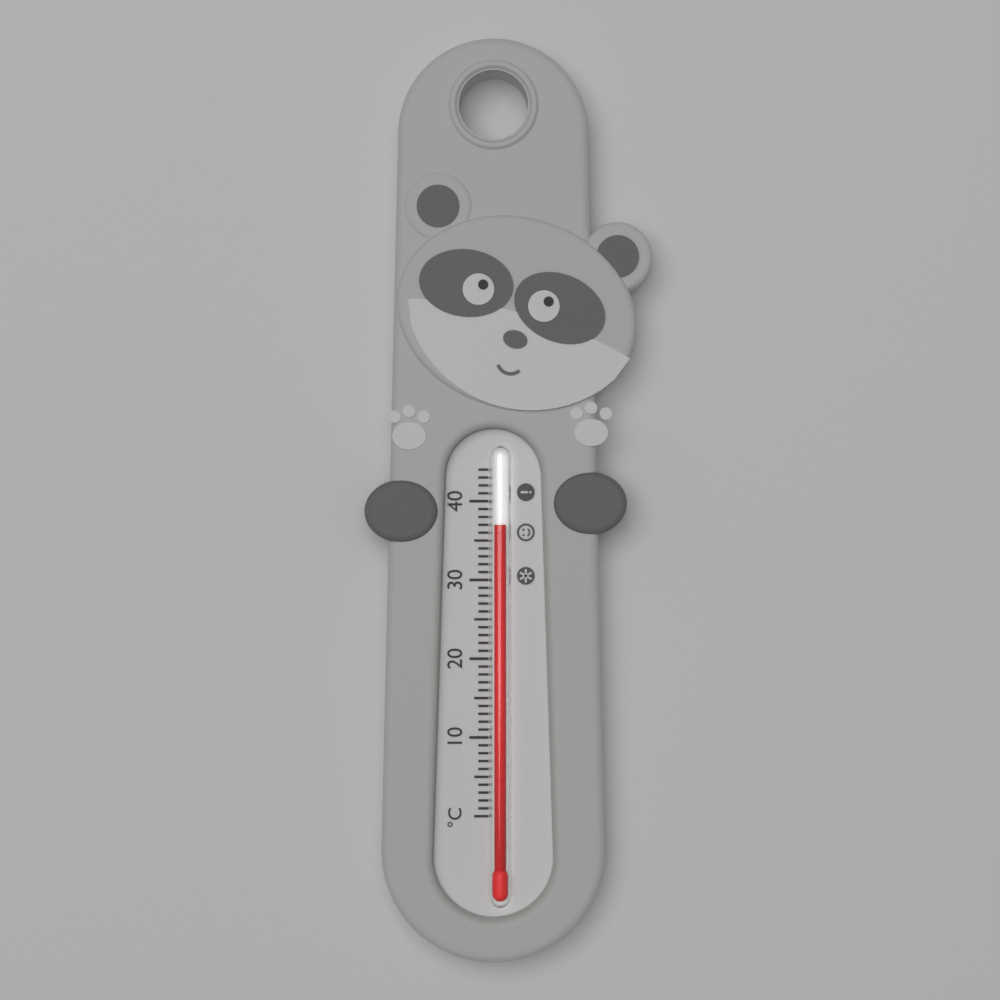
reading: 37 °C
